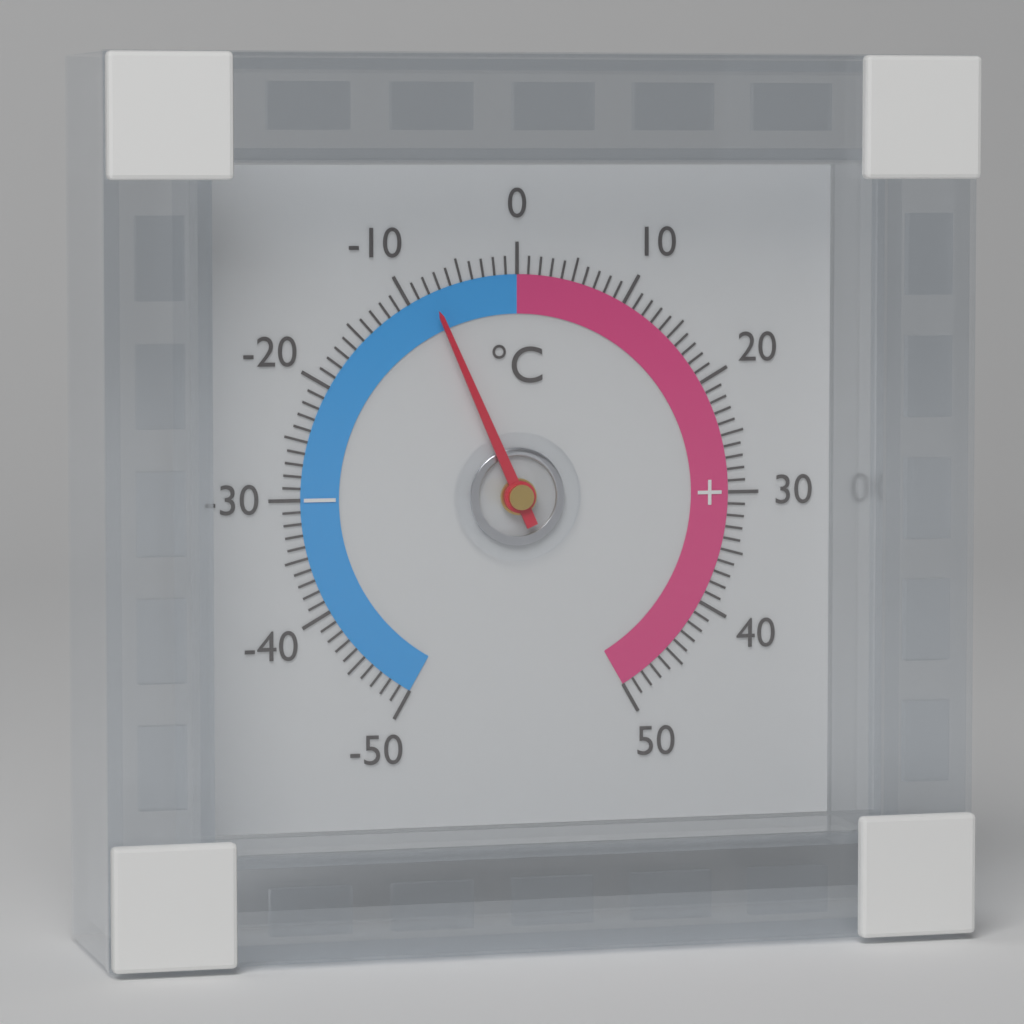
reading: -8 °C
